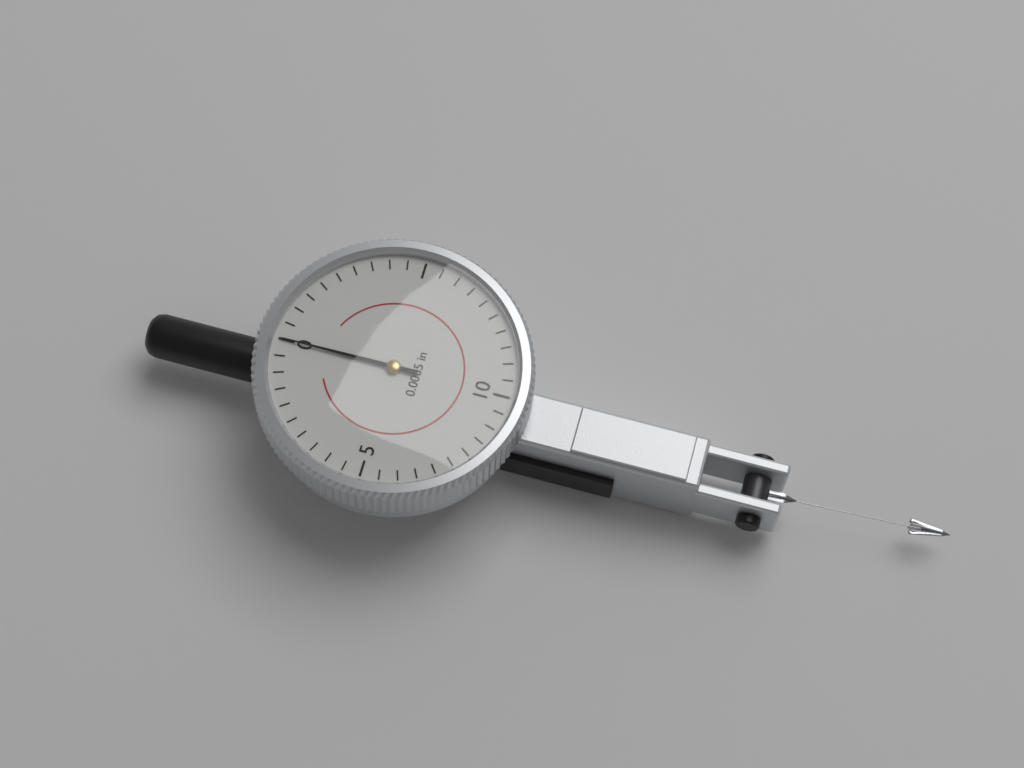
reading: 0.0 in
